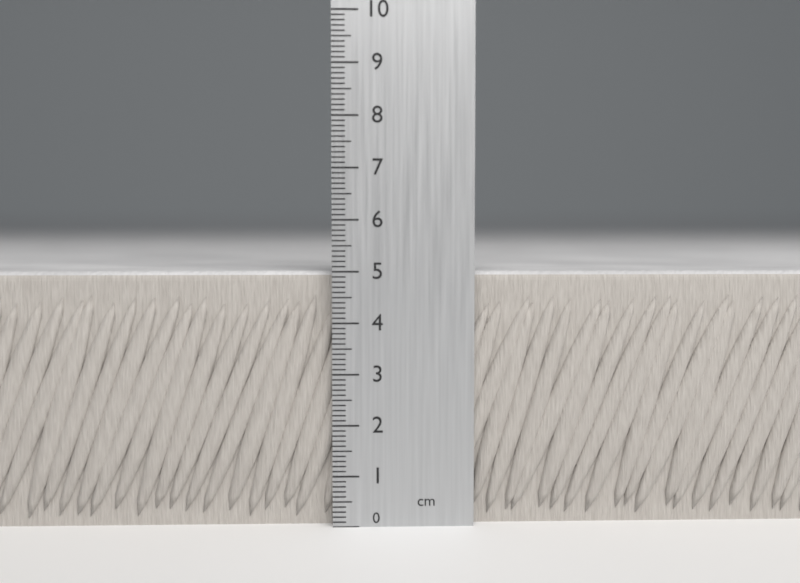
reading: 5.0 cm
